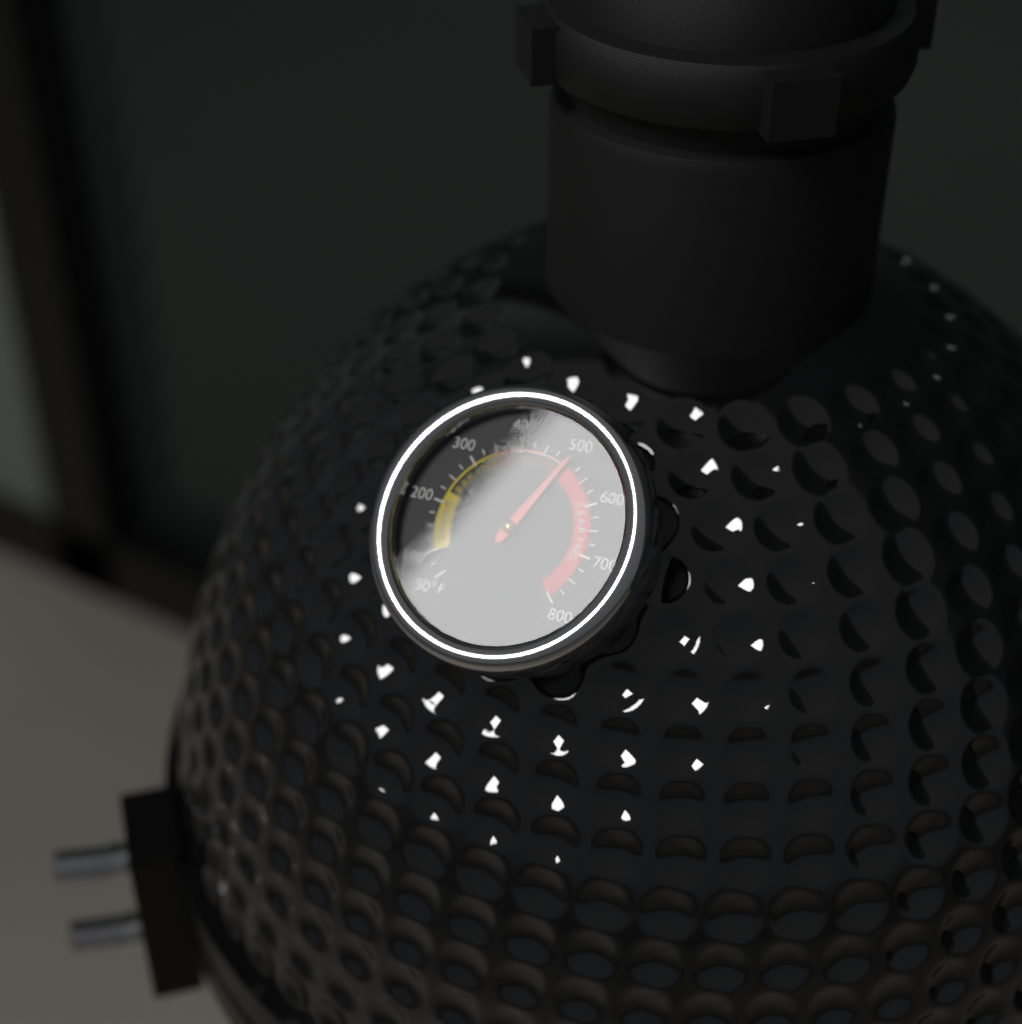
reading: 500 °F
